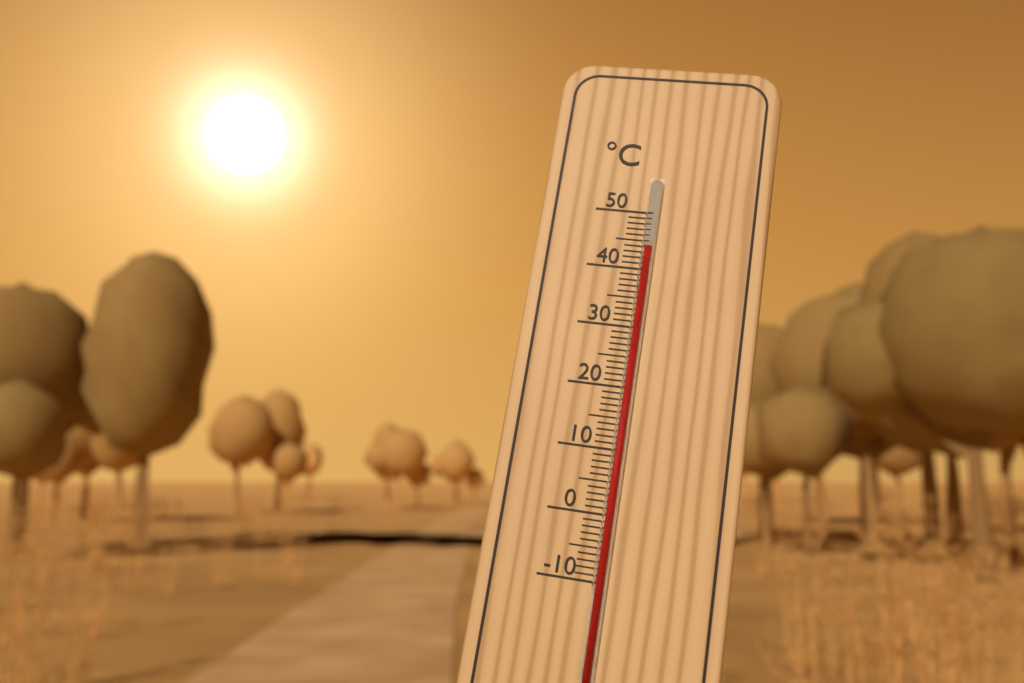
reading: 44 °C
